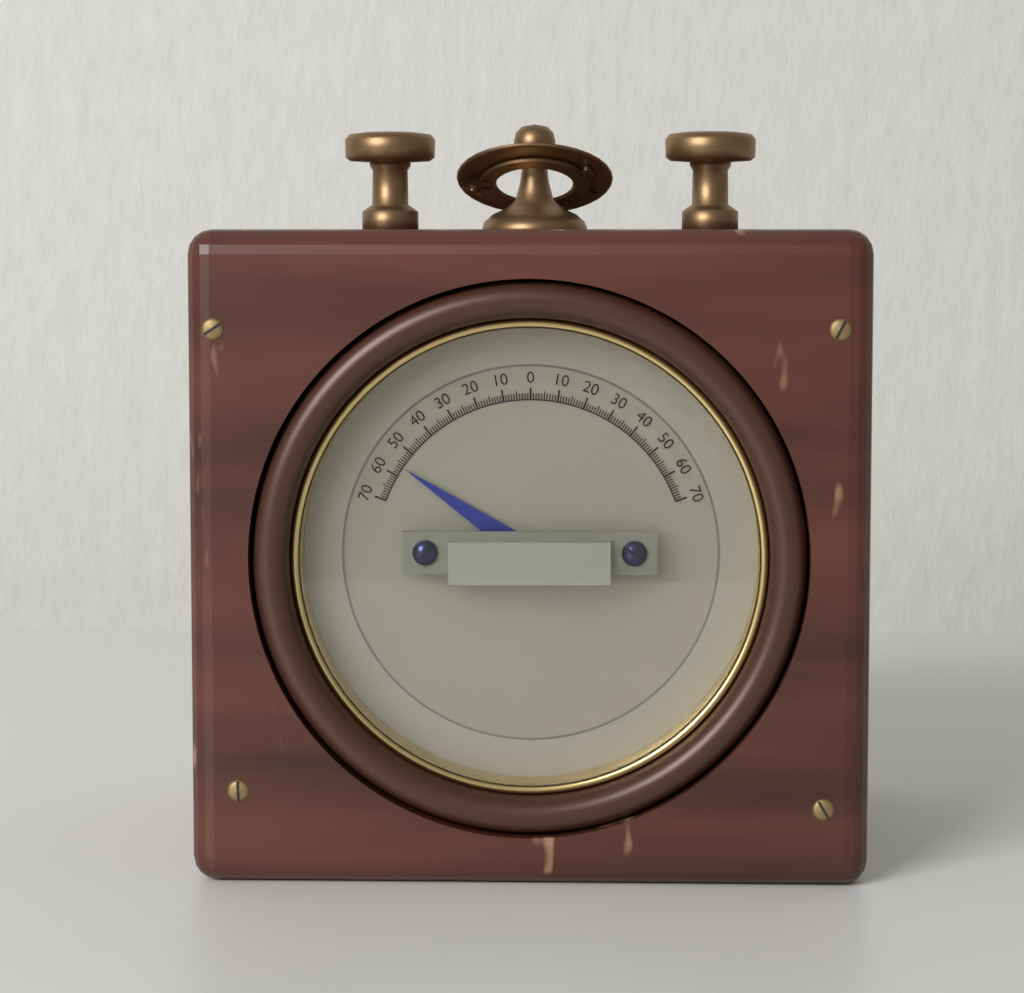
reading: -56 (no unit)
